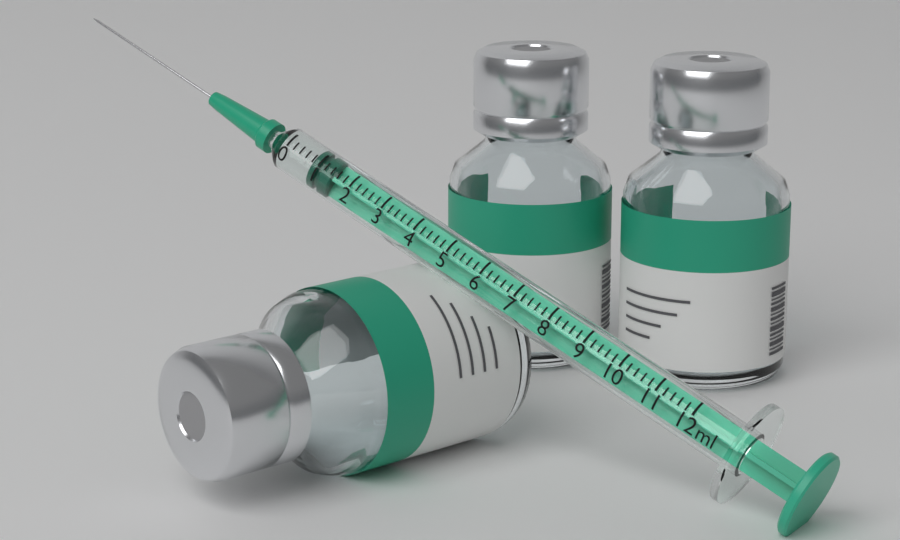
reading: 0.8 ml
